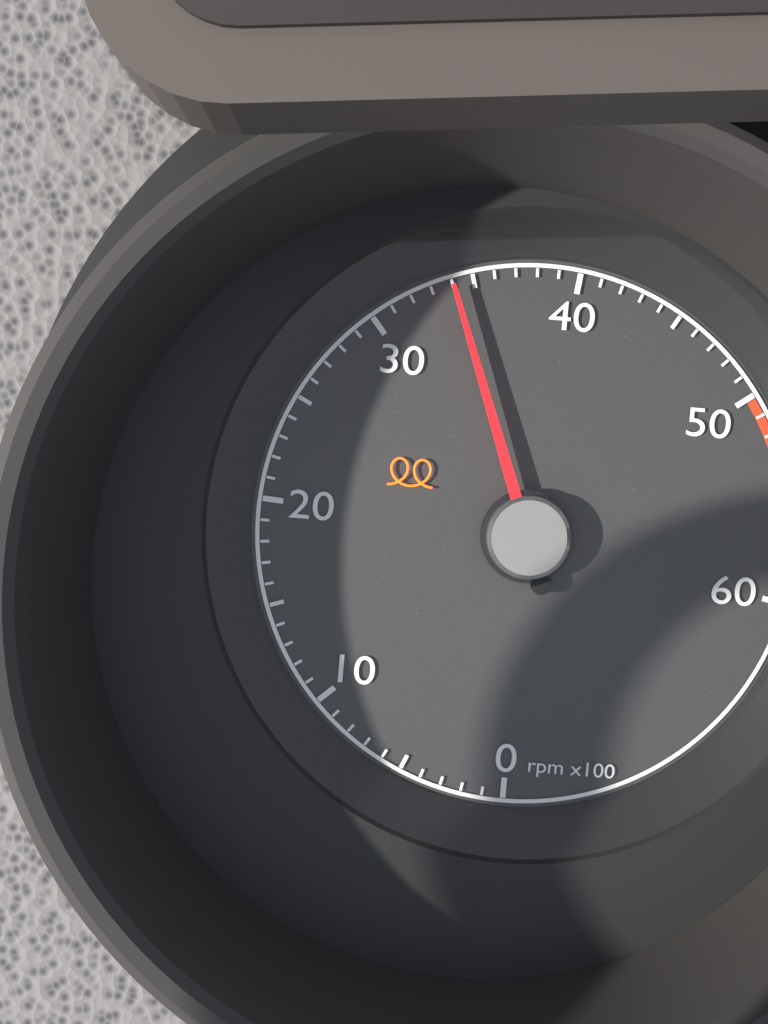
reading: 3400 rpm
